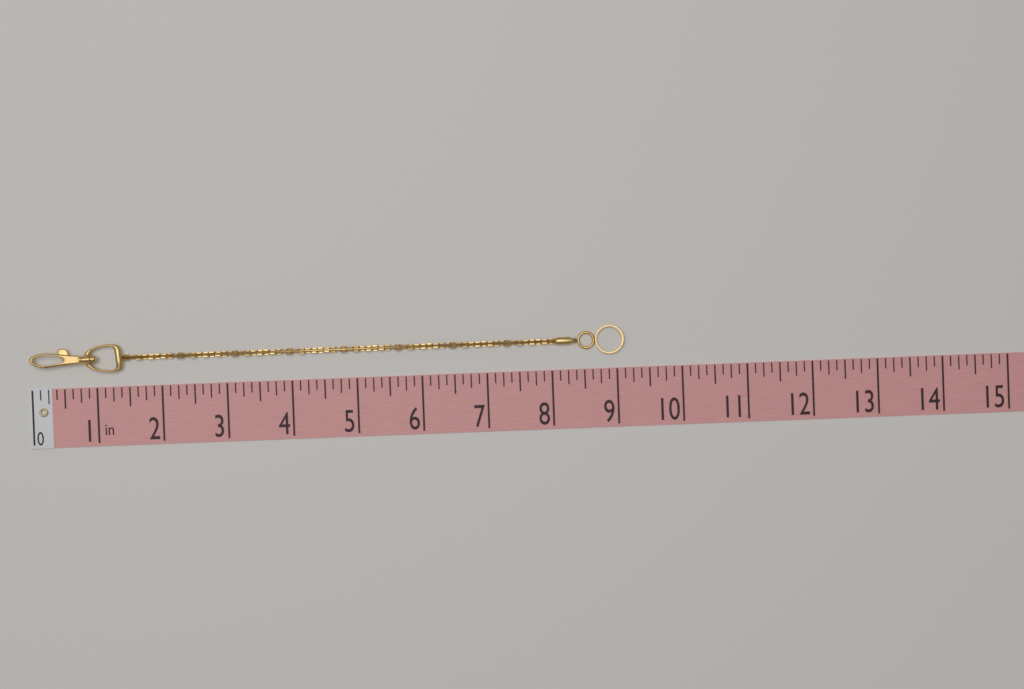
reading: 9.125 in
